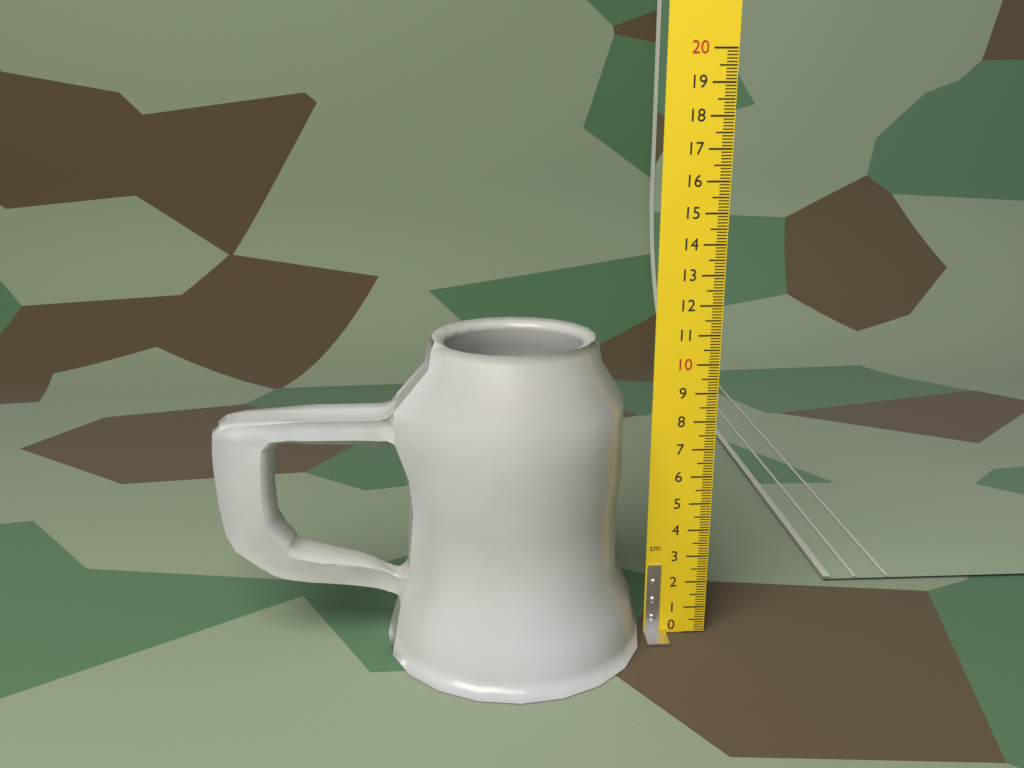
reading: 11.0 cm
